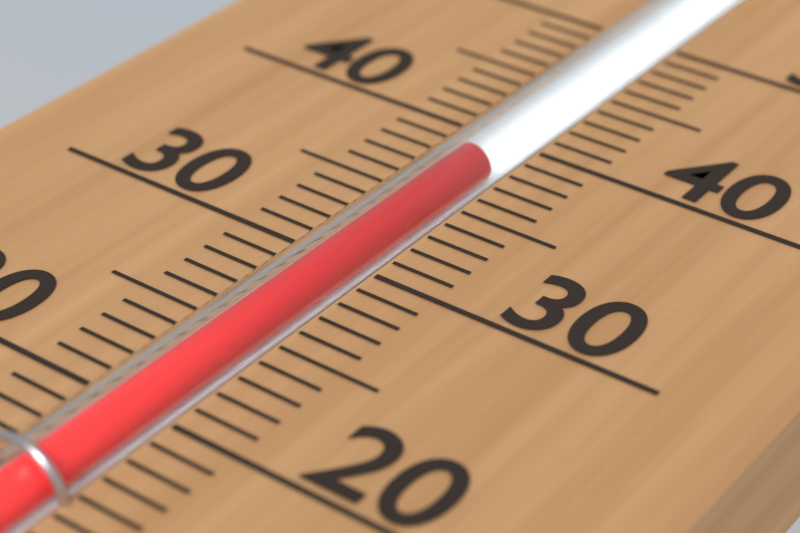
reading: 38 (no unit)
